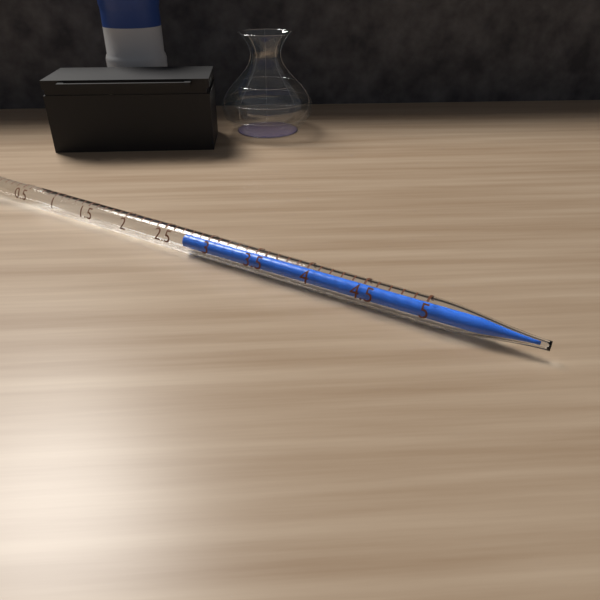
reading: 2.7 ml
